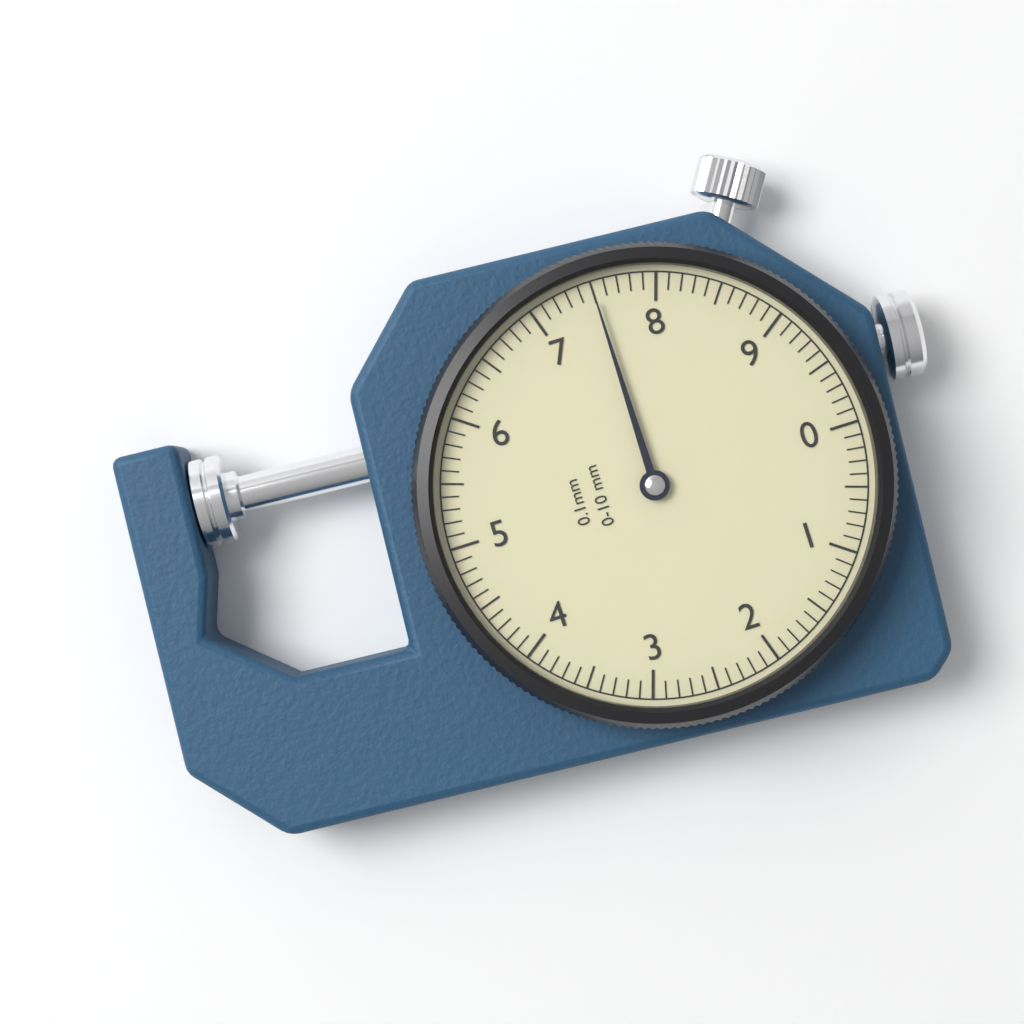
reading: 7.5 mm
